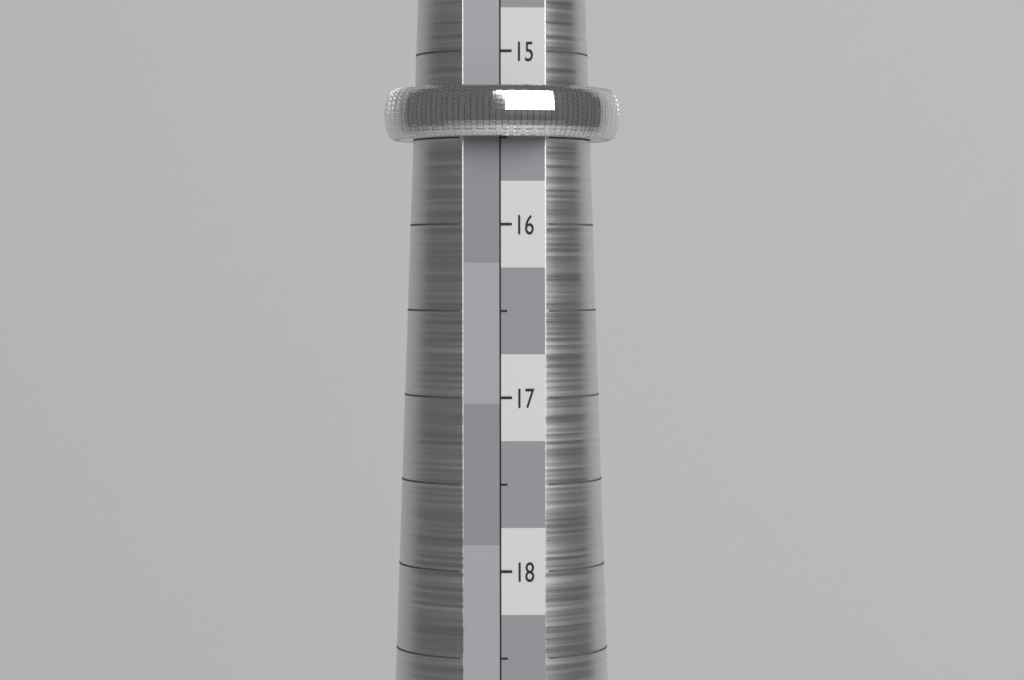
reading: 15.5 (no unit)
